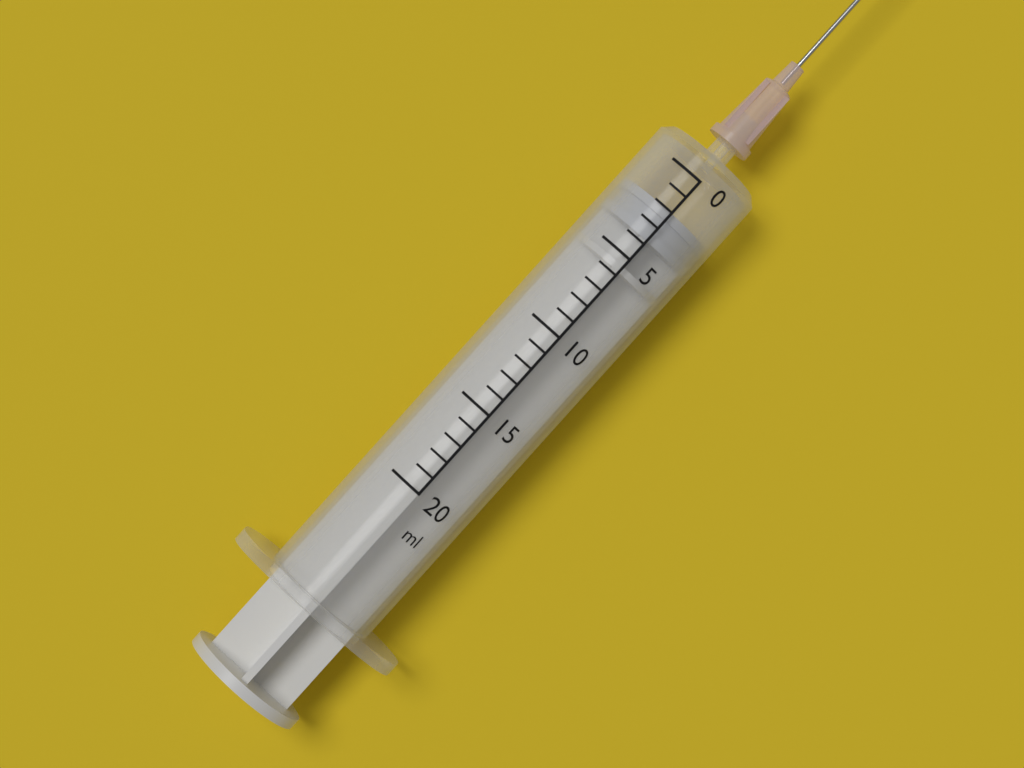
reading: 2 ml
